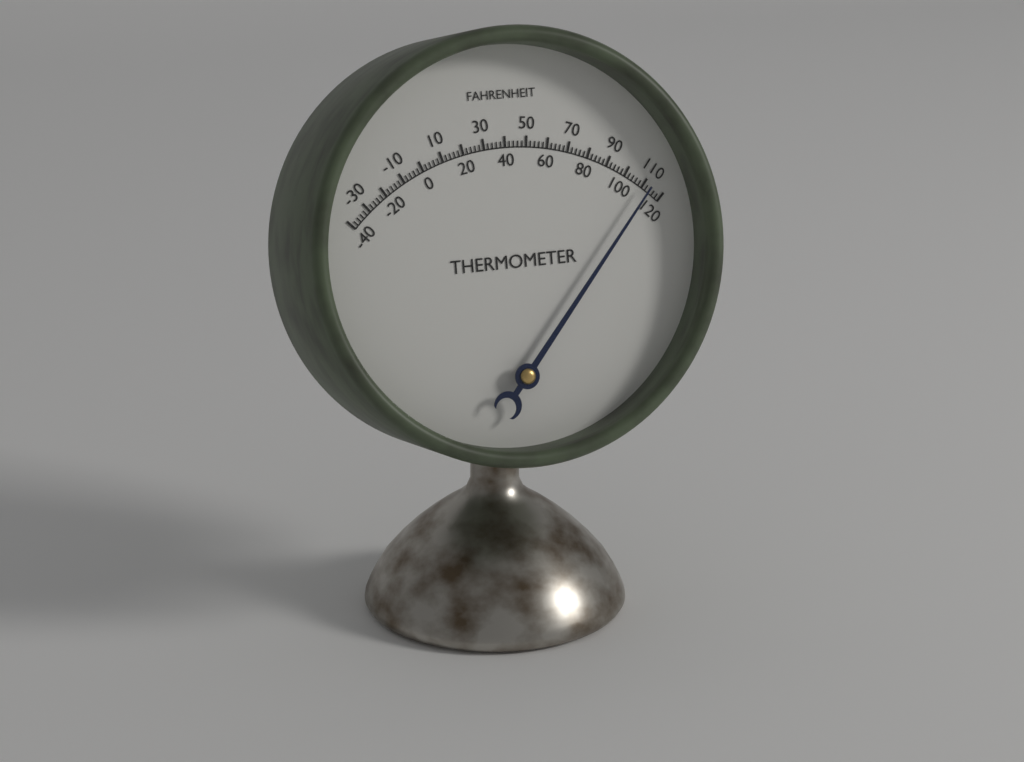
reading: 112 °F
